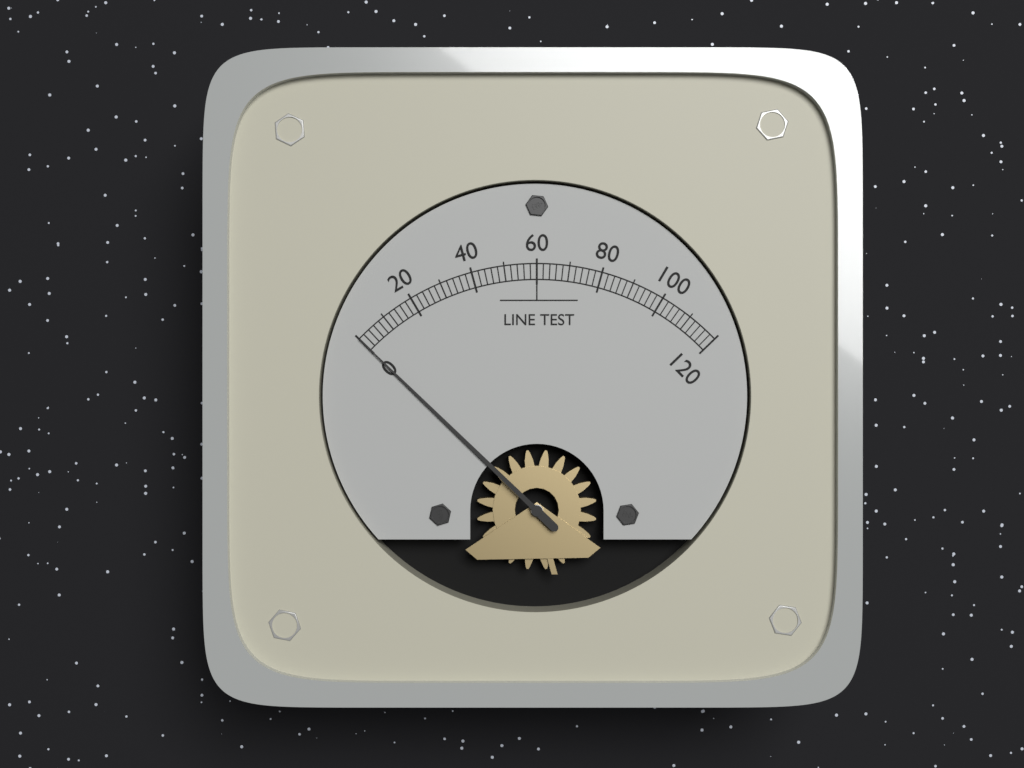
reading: 0 (no unit)
